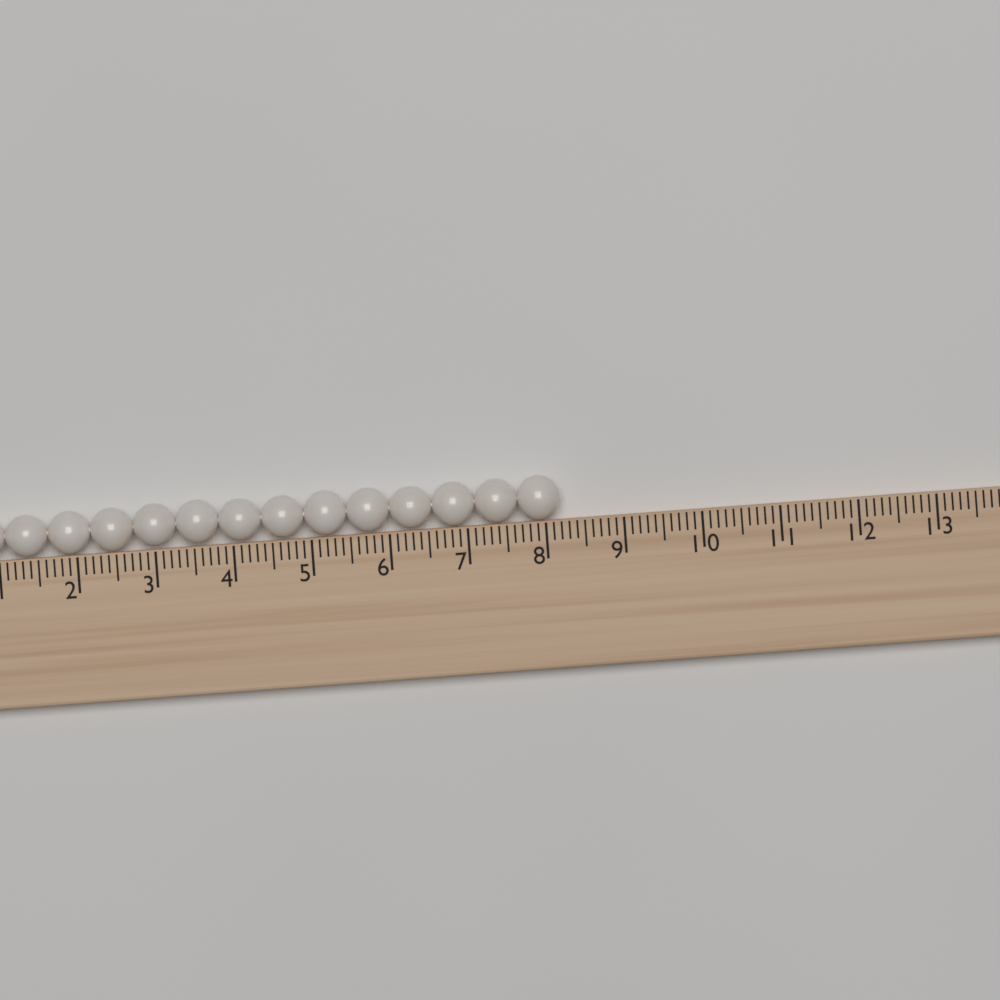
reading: 8.2 (no unit)
